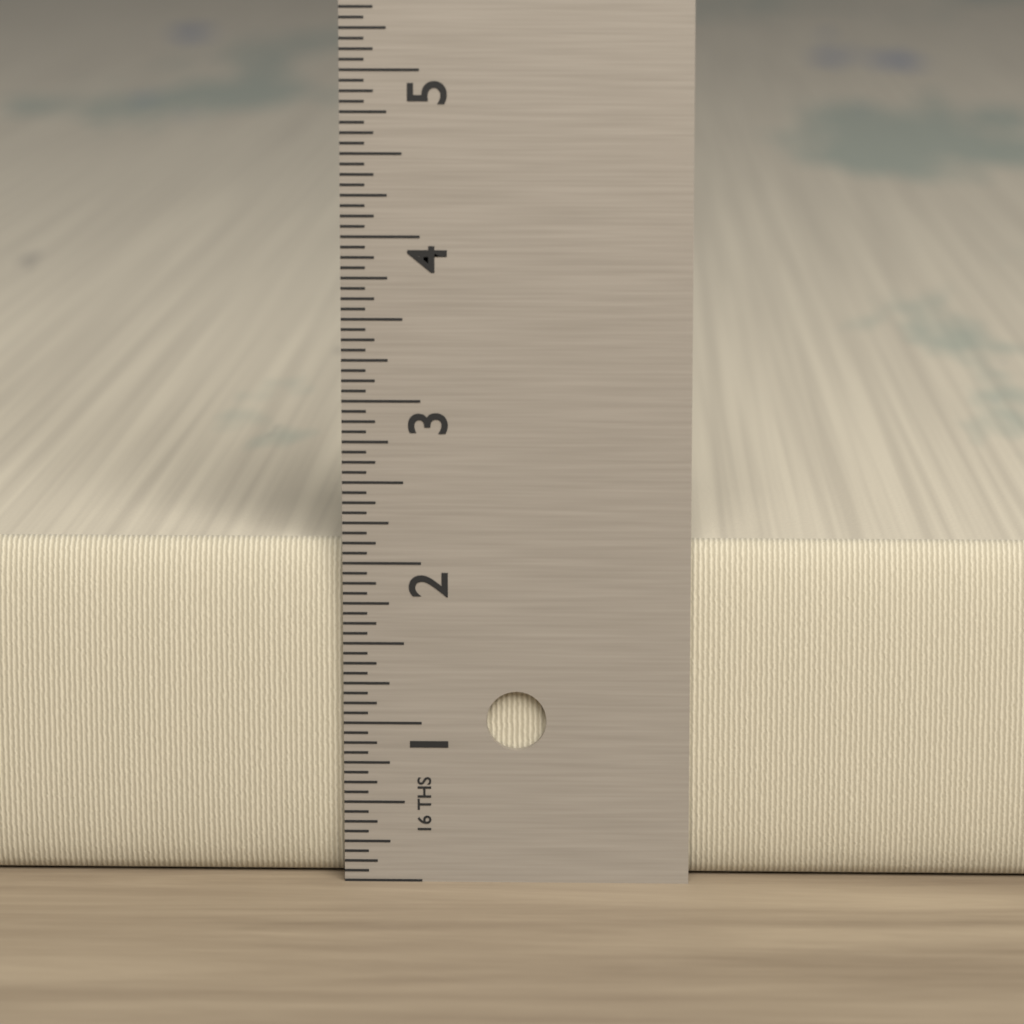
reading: 2.1250 in
